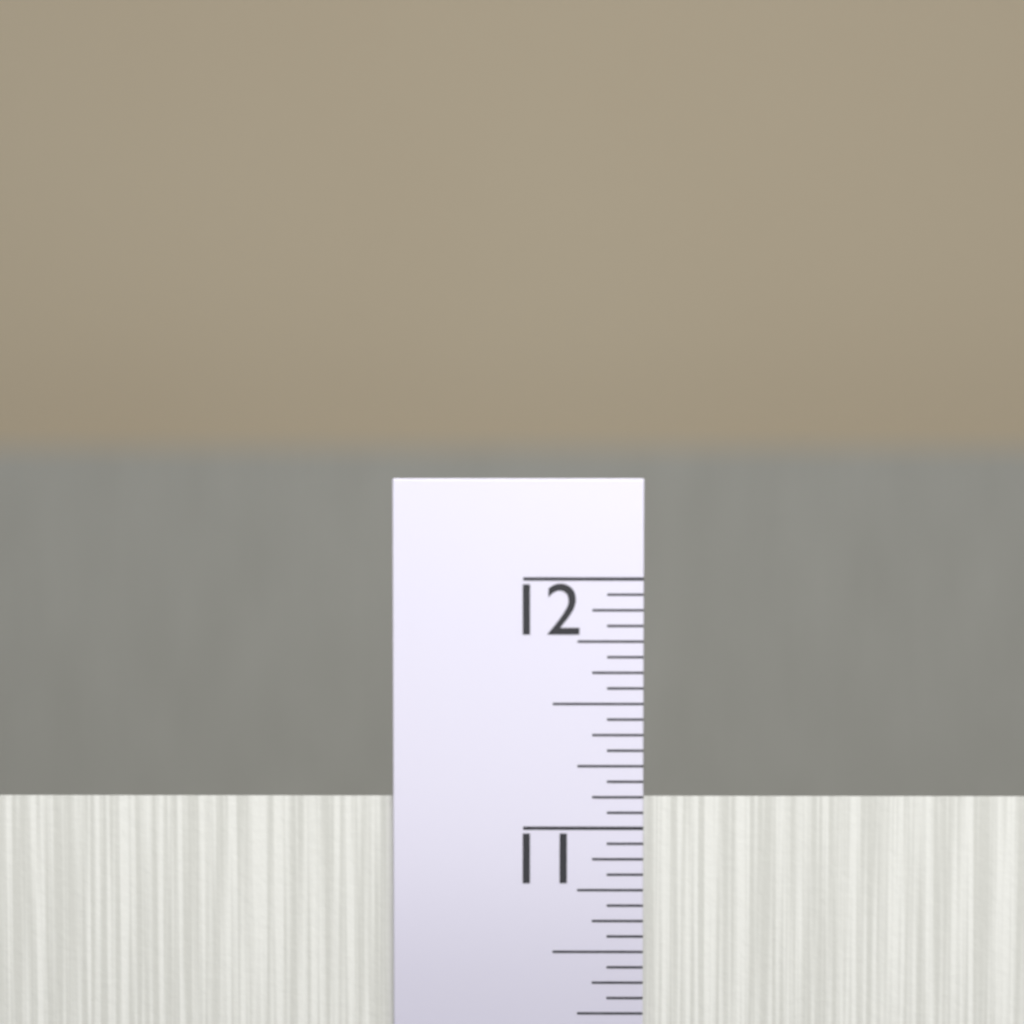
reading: 11.1250 in
